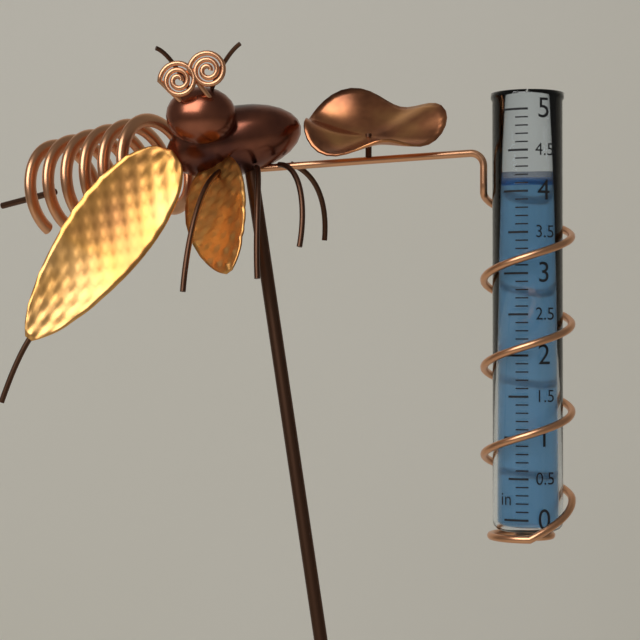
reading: 4.1 in
